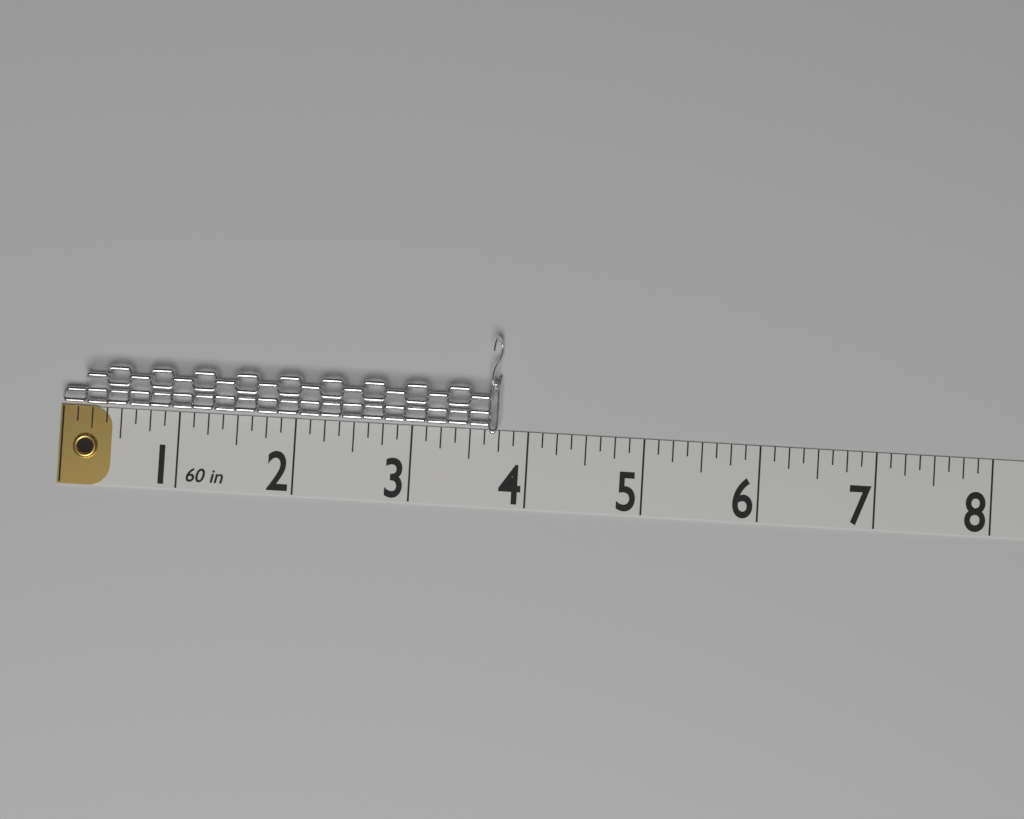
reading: 3.750 in
